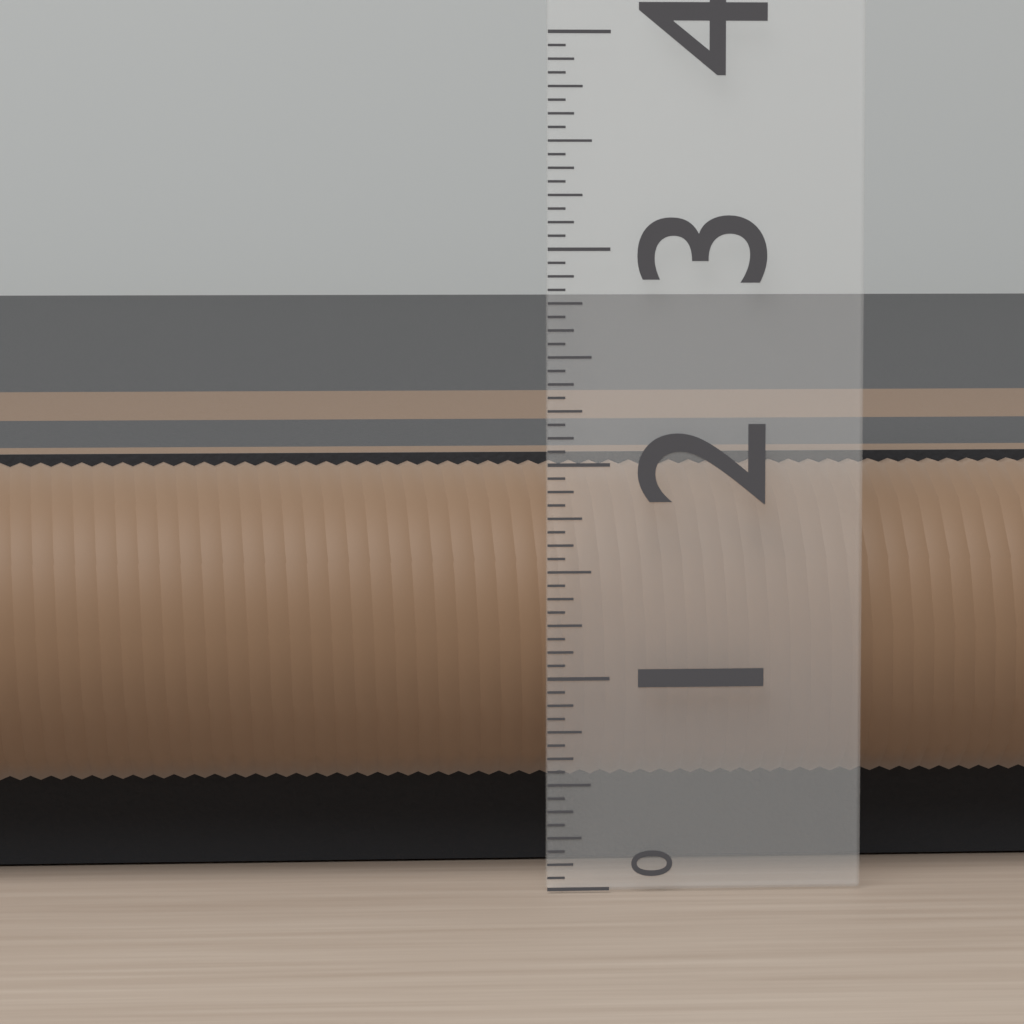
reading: 2.0000 (no unit)
